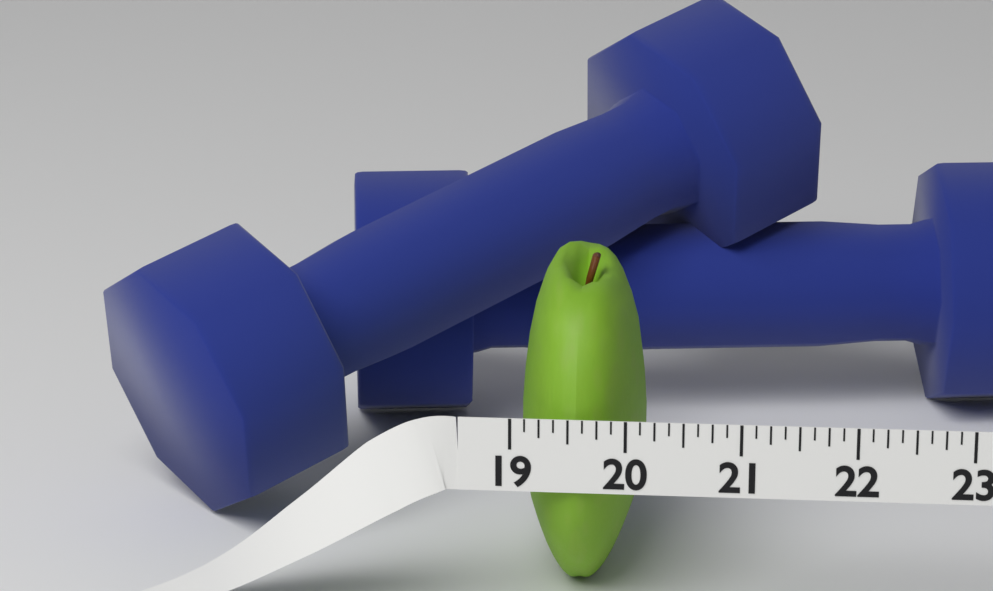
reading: 20.125 (no unit)
